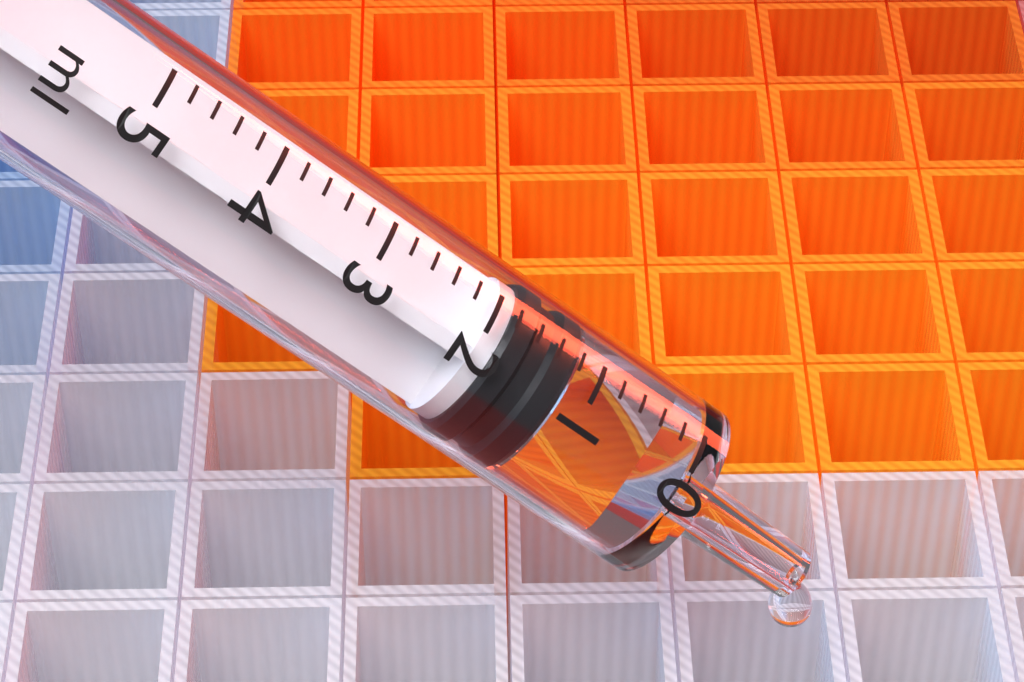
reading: 1.2 ml
